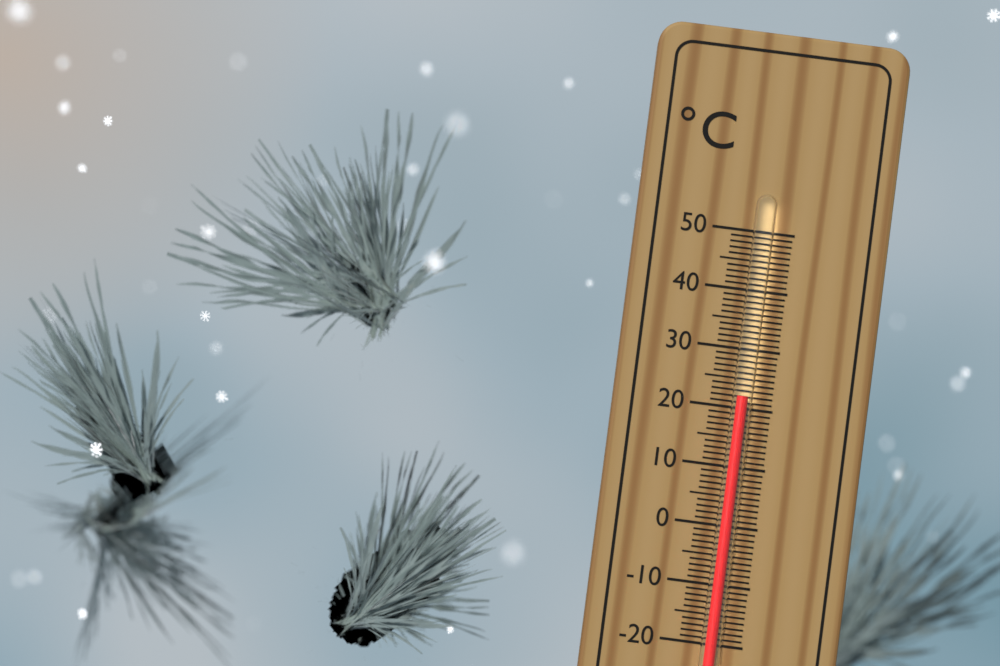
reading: 22 °C
